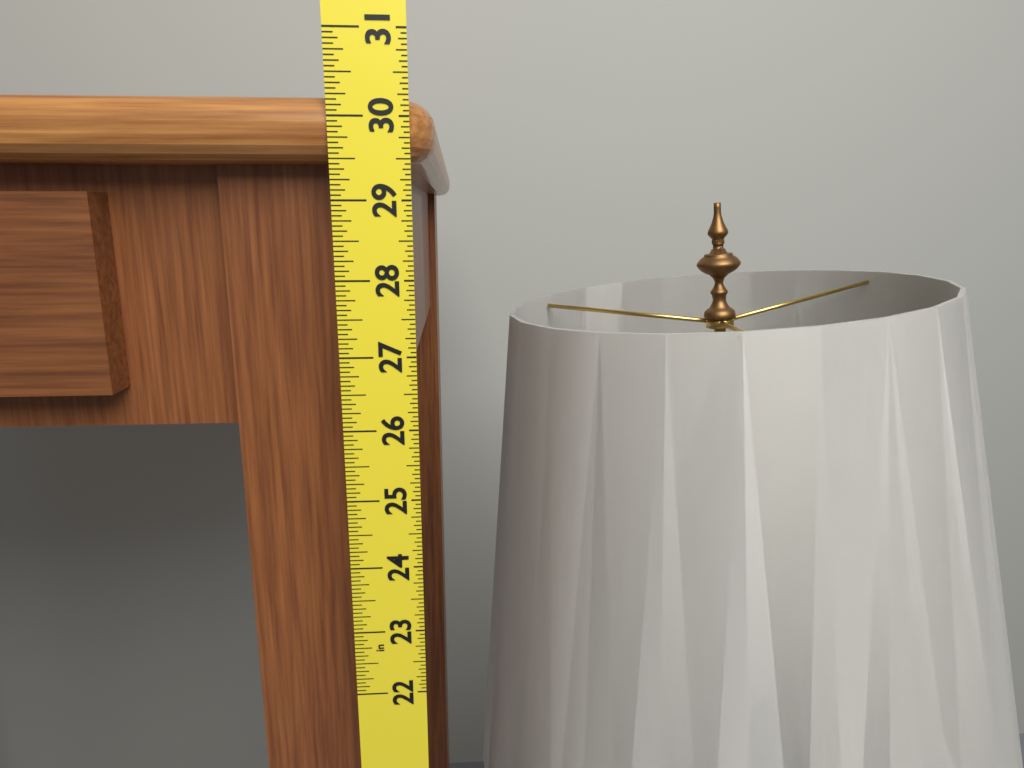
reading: 30.2500 in
